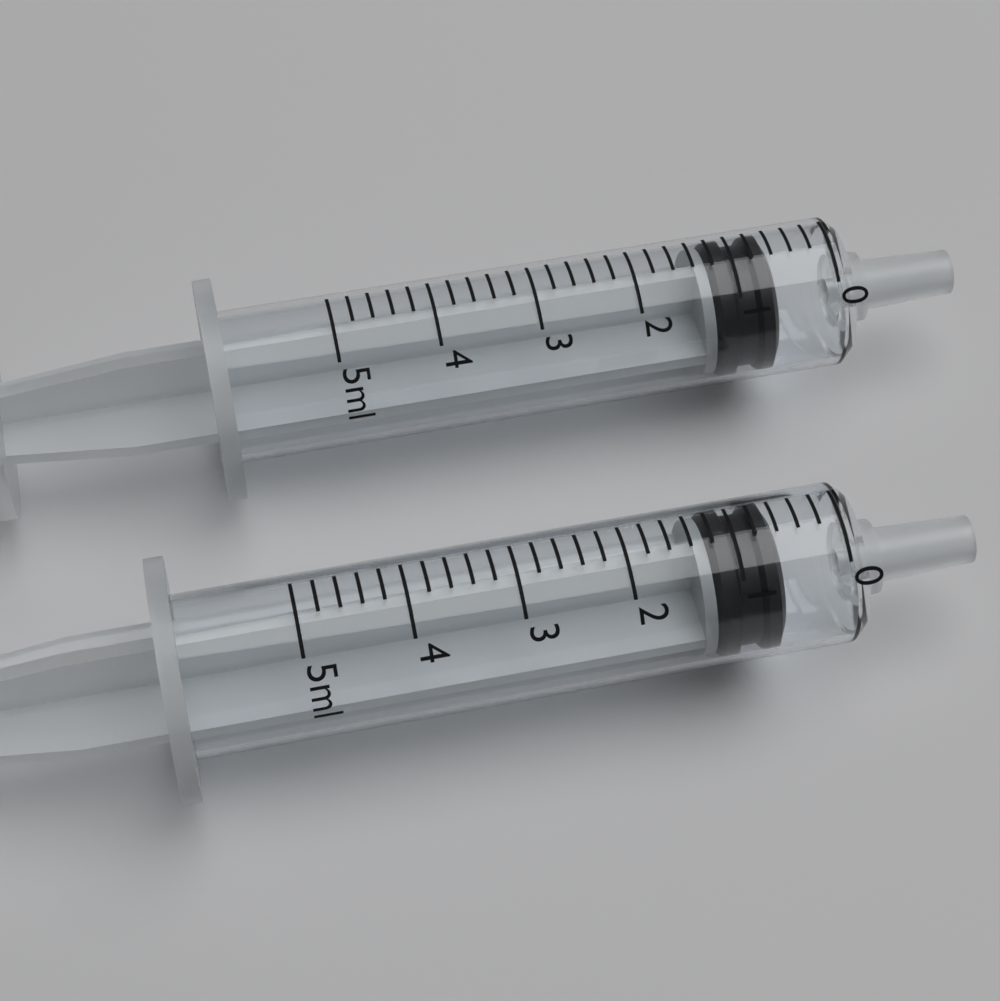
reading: 0.6 ml
